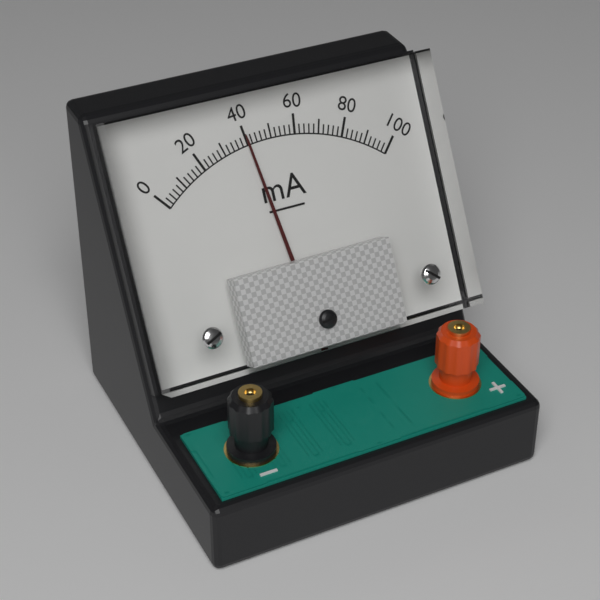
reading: 40 mA
